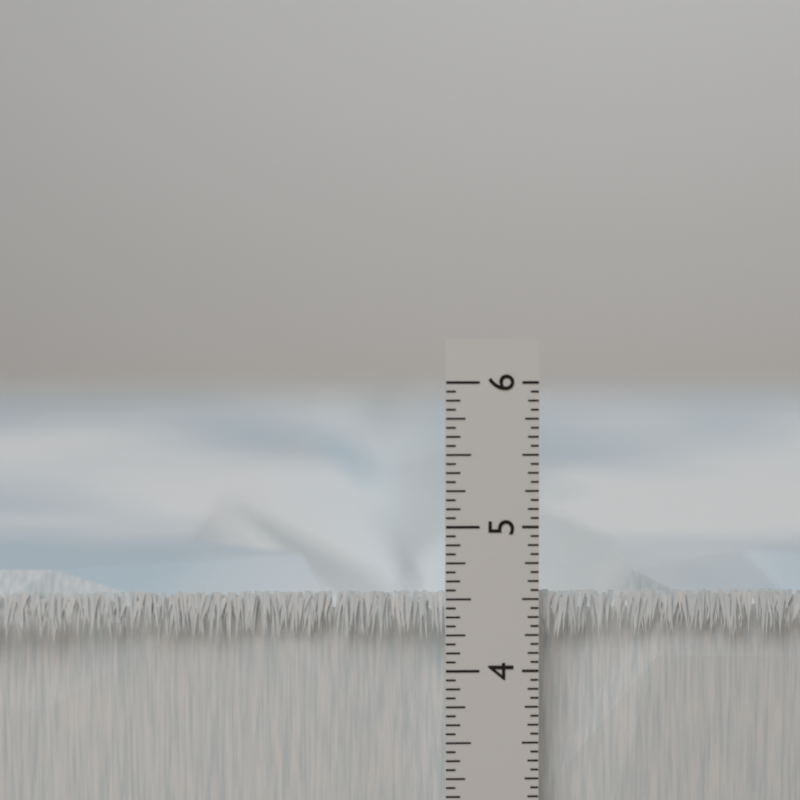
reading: 4.5625 in
